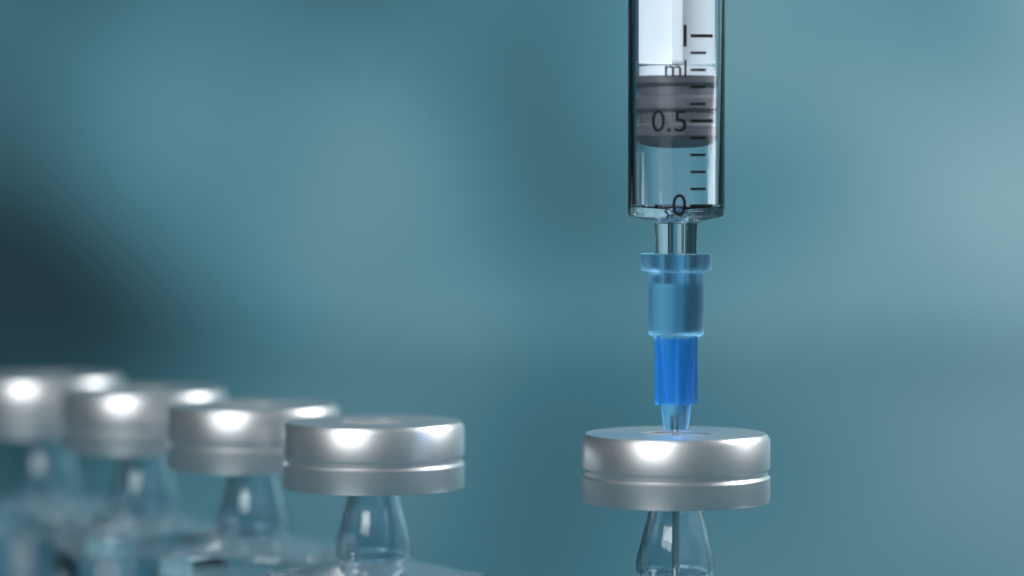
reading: 0.4 ml
